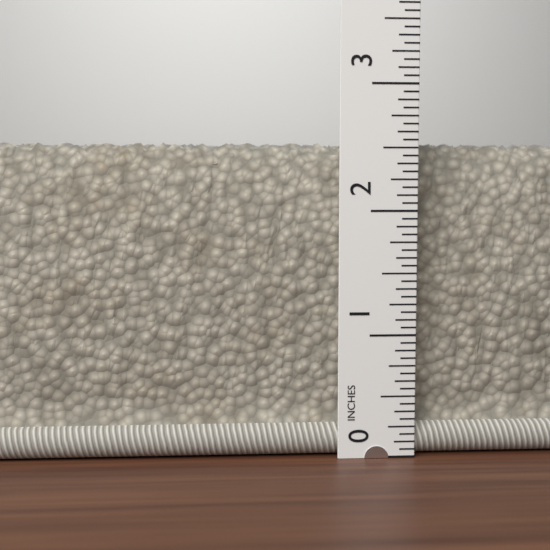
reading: 2.5625 in
